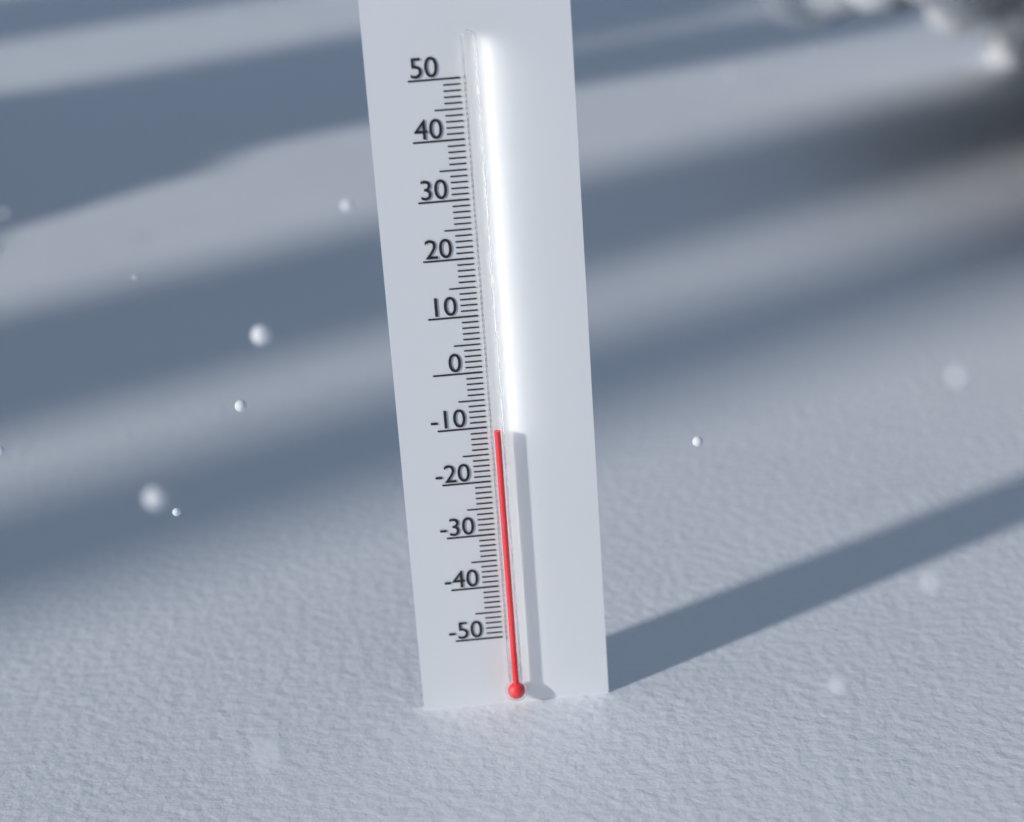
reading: -10 (no unit)
